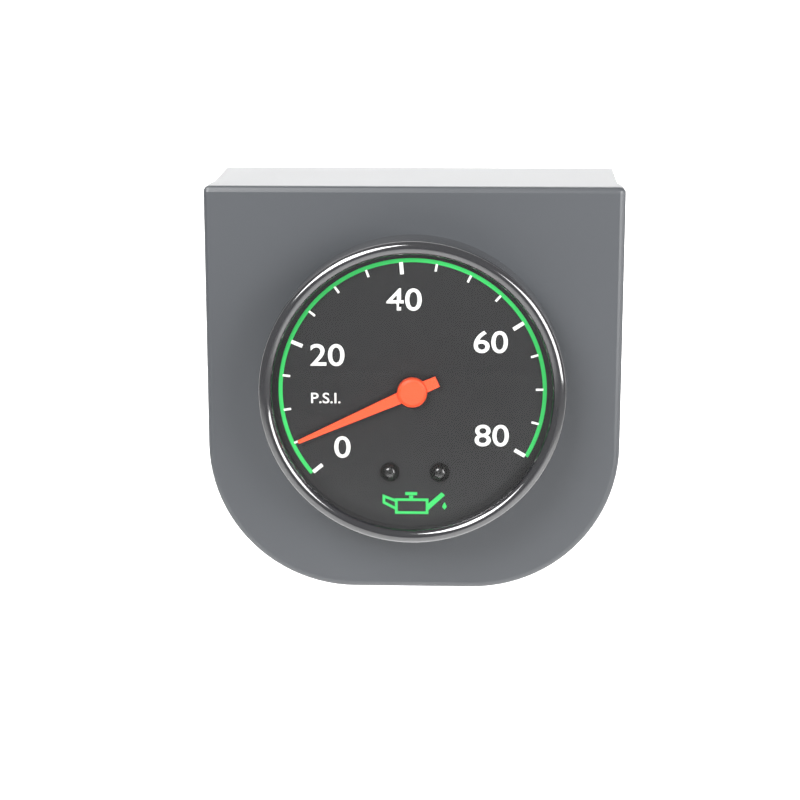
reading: 5 psi
